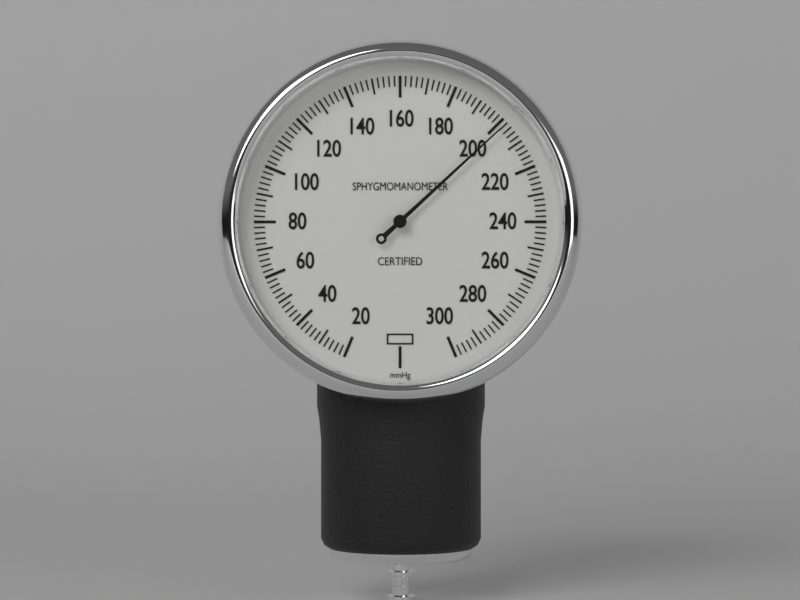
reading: 202 mmHg
